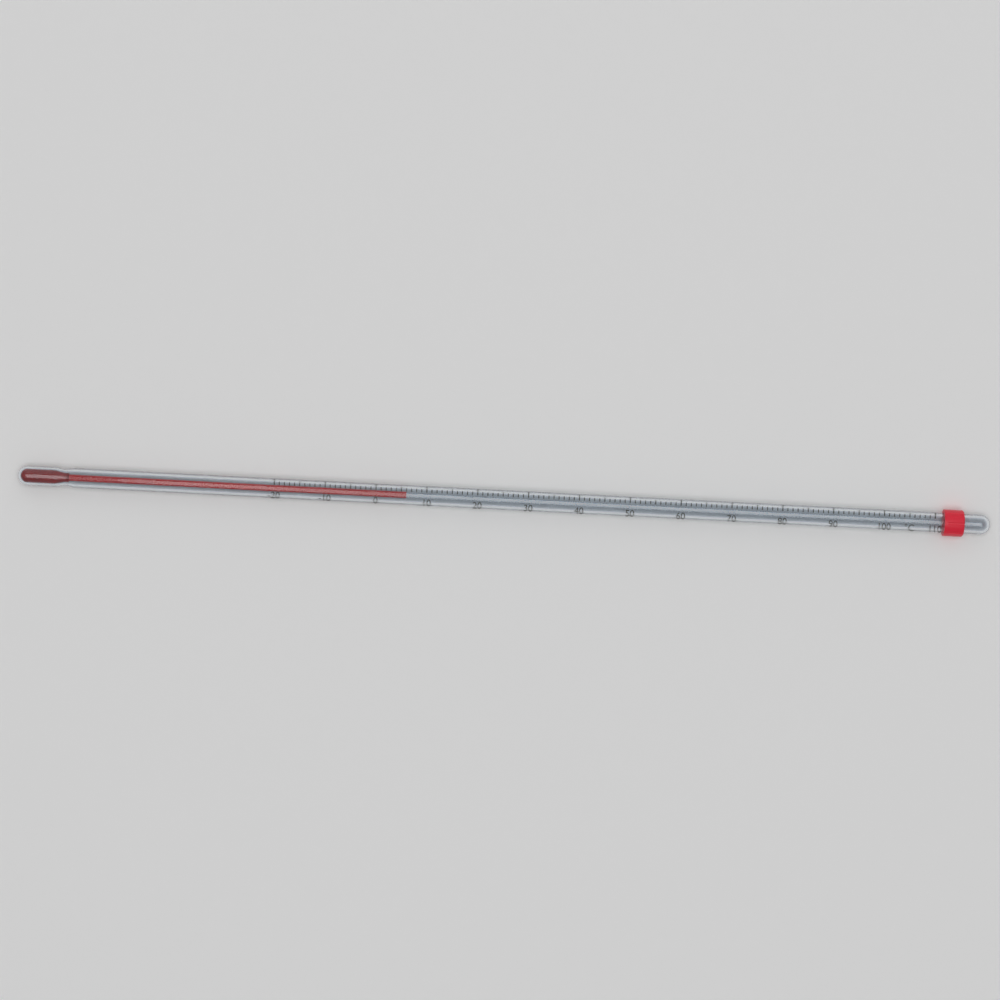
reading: 6 °C
